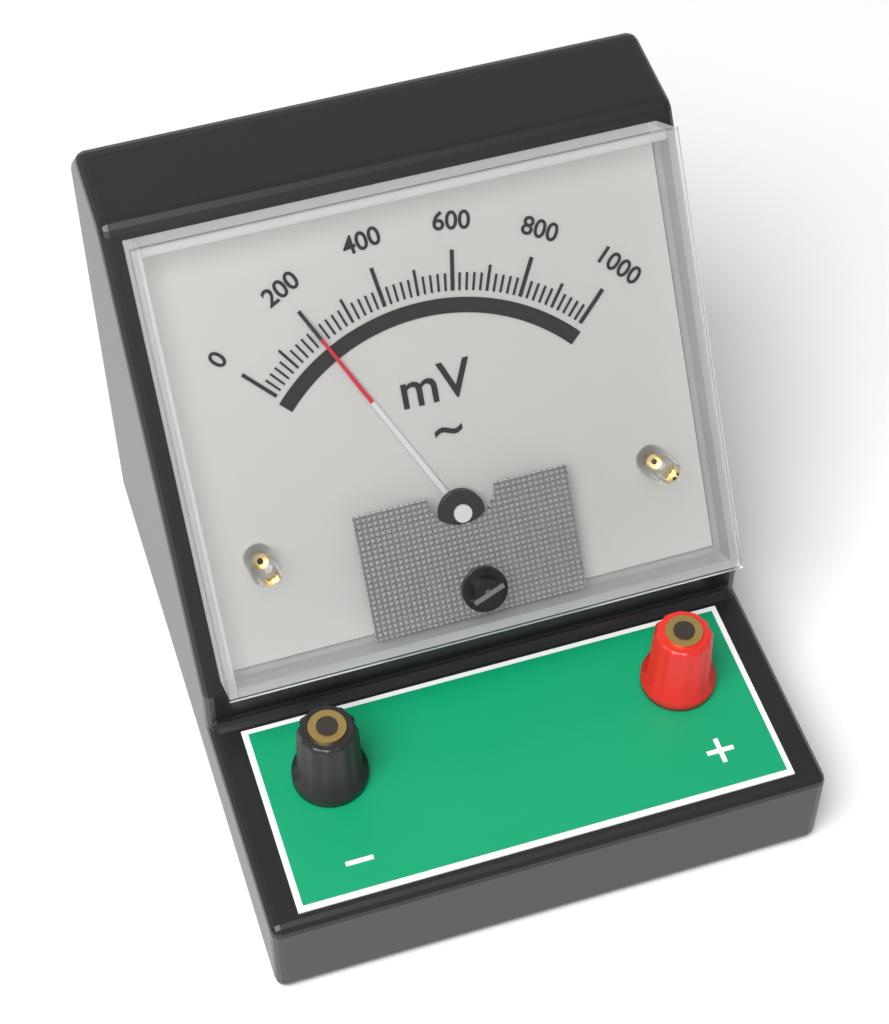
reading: 200 mV
